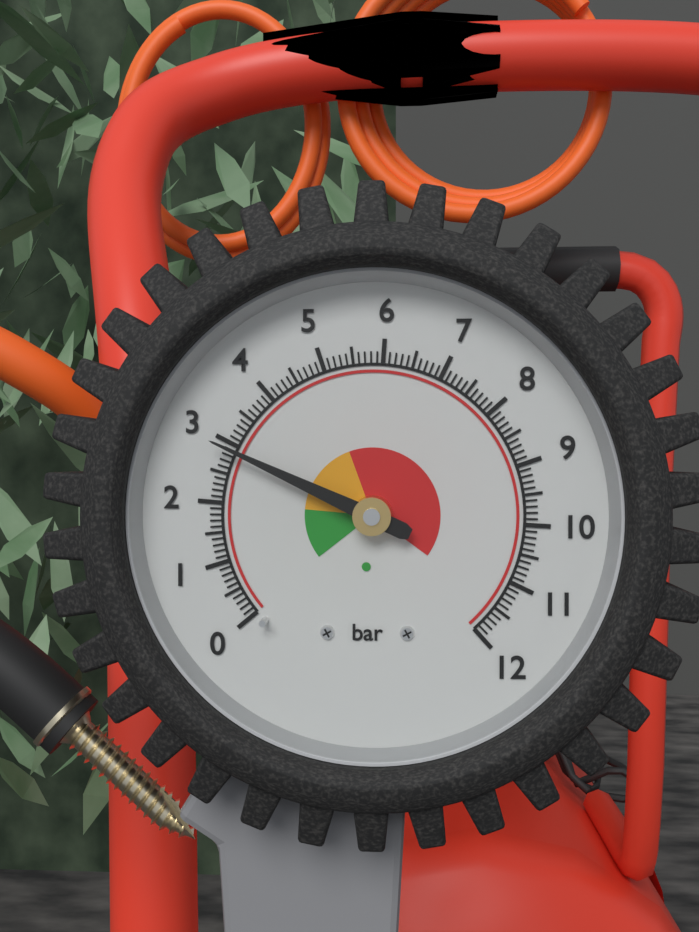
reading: 2.9 bar
